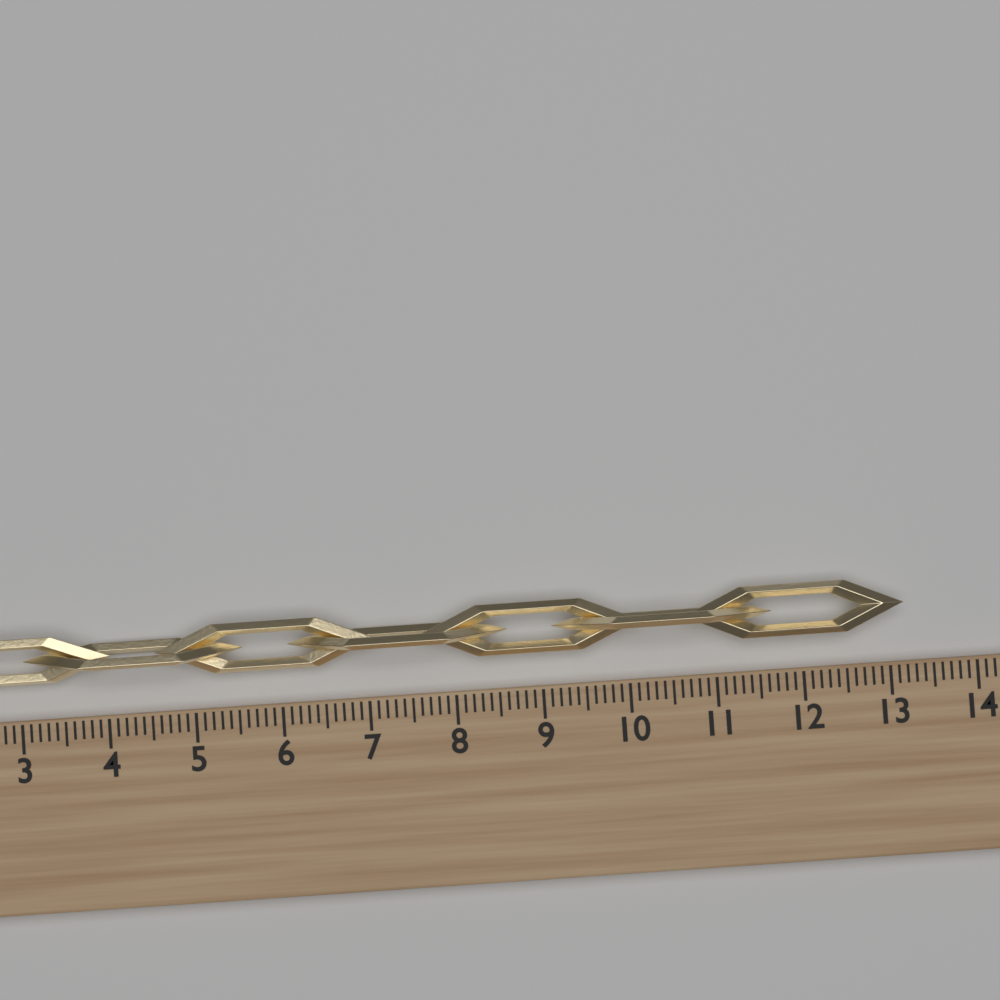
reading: 13.2 (no unit)
